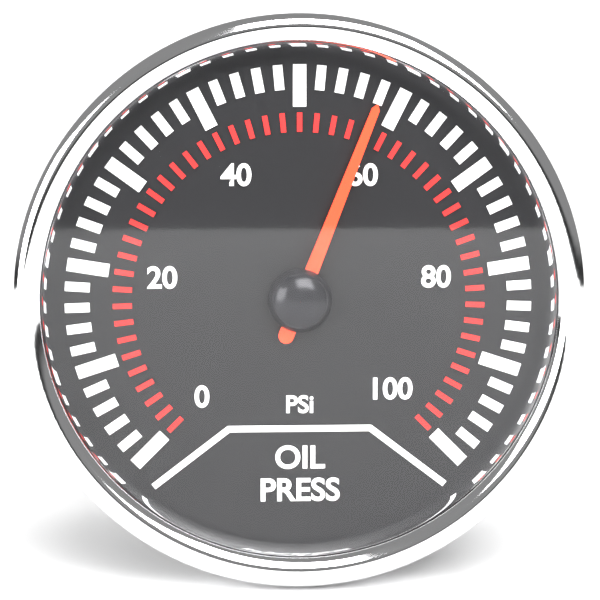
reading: 58 psi
